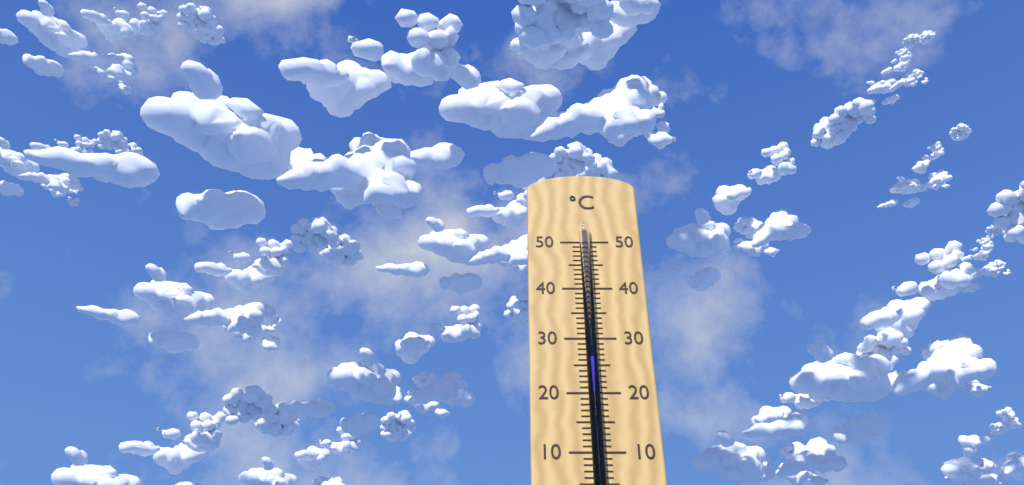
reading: 26 °C
